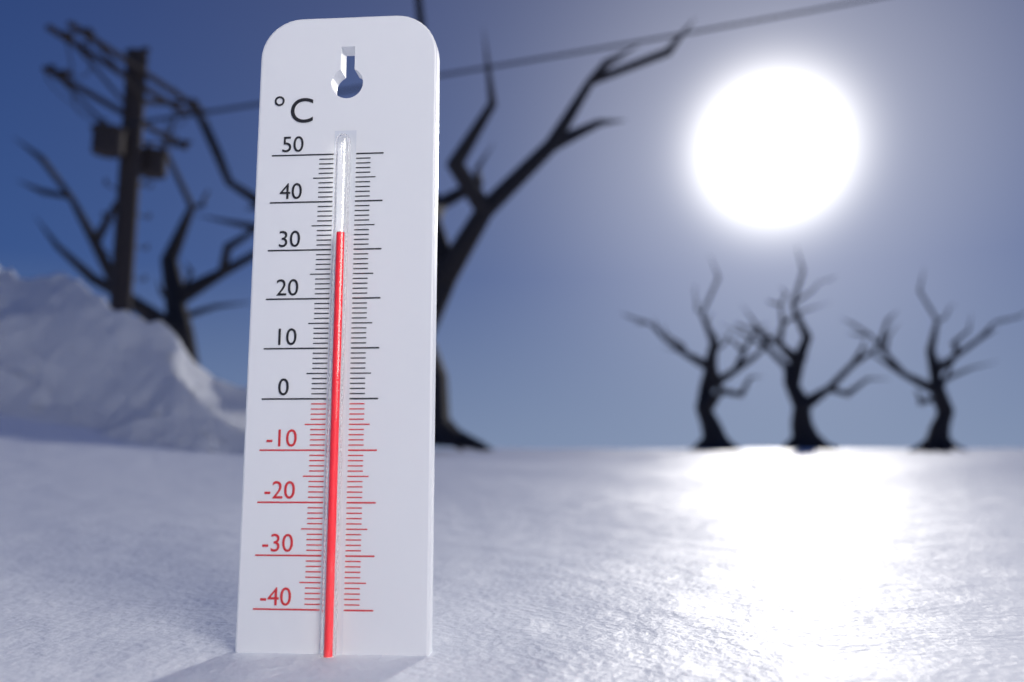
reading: 33 °C
